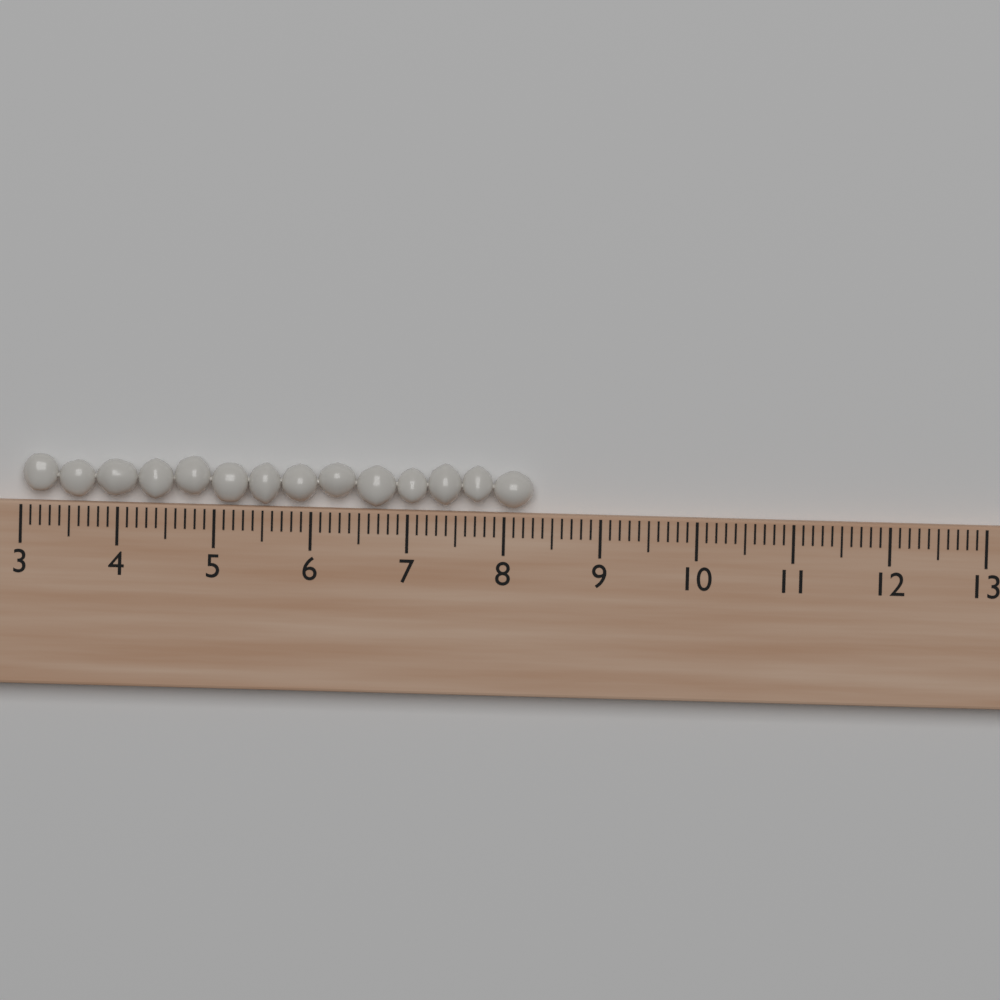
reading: 8.3 (no unit)
